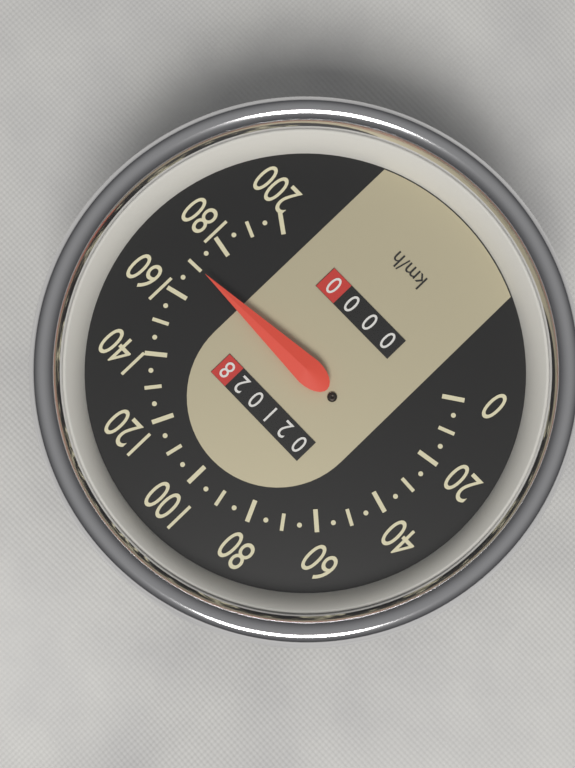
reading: 170 km/h
